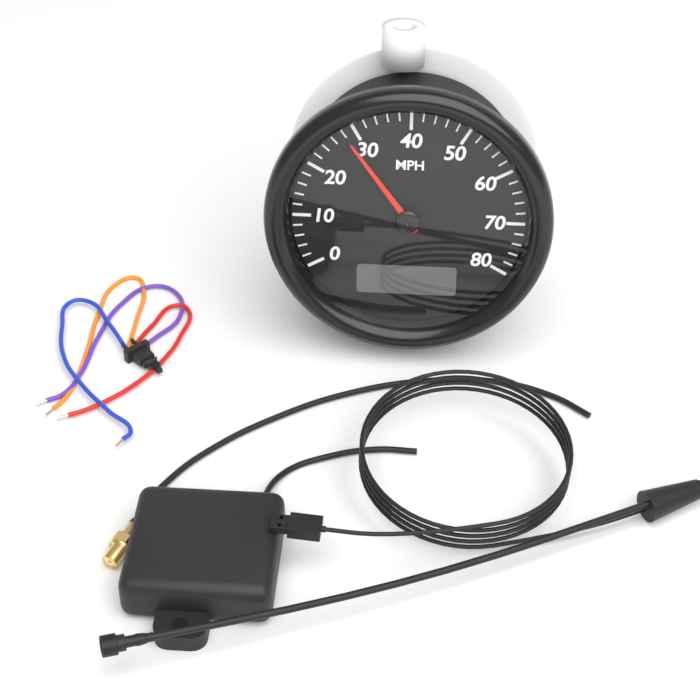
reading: 28 MPH
